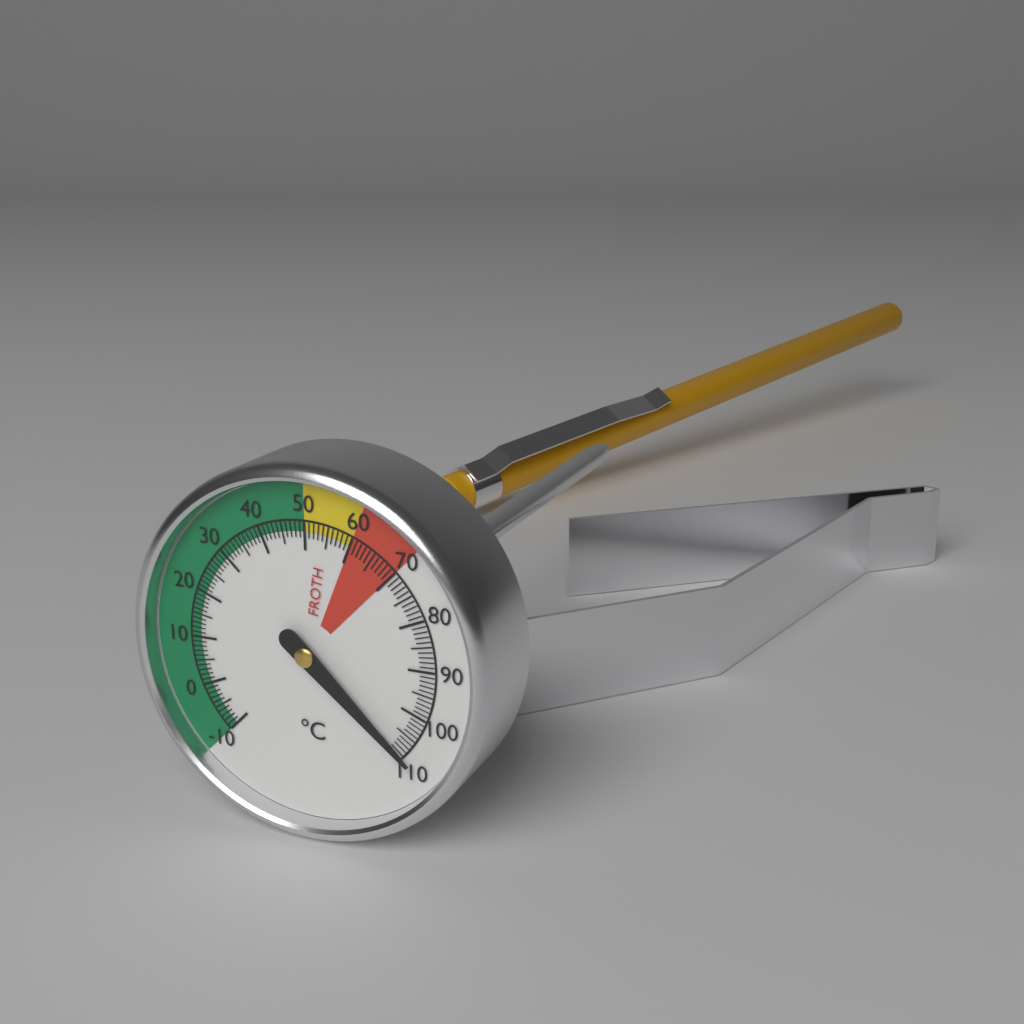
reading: 109 °C
